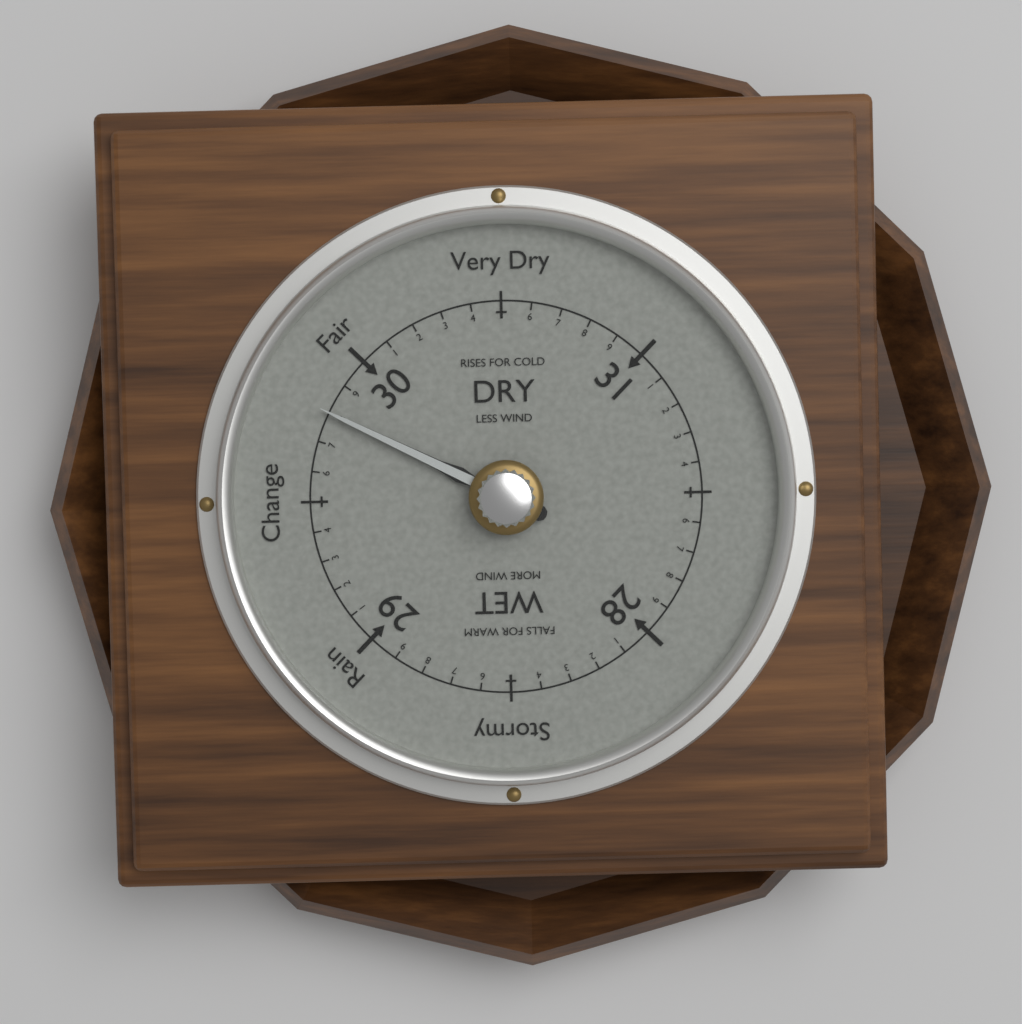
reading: 29.8 (no unit)
